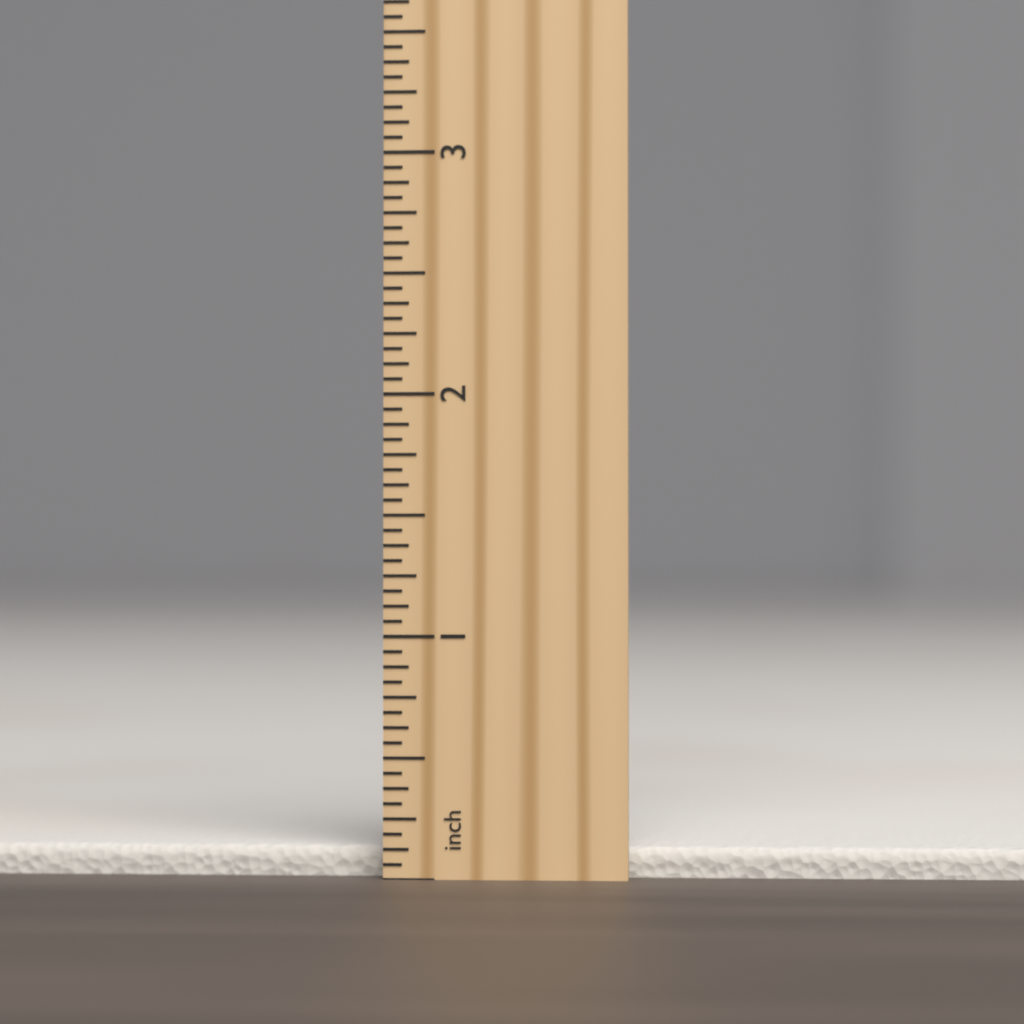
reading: 0.1250 inch
